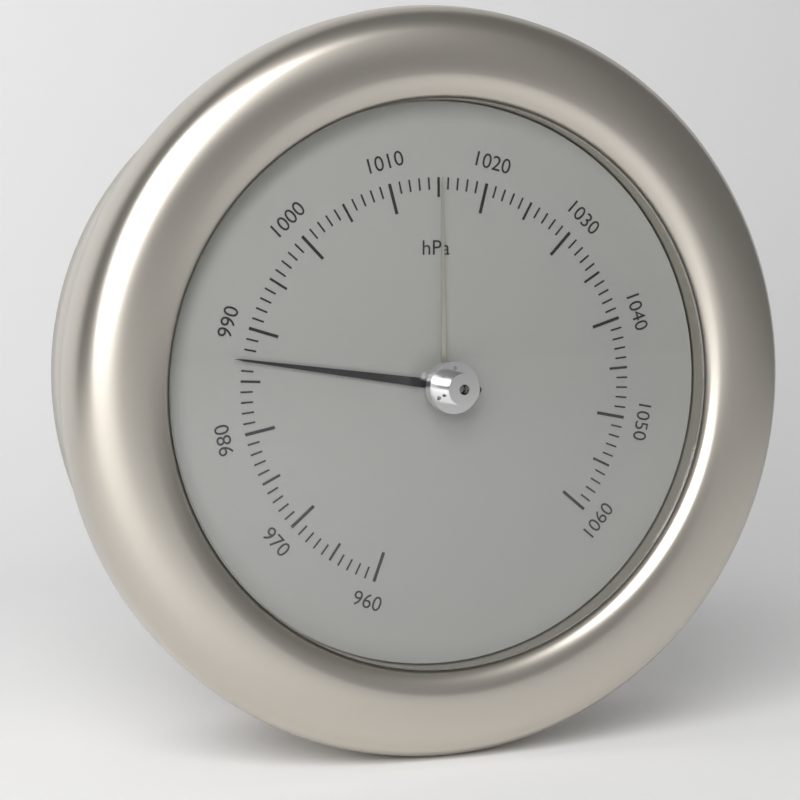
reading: 987 hPa
